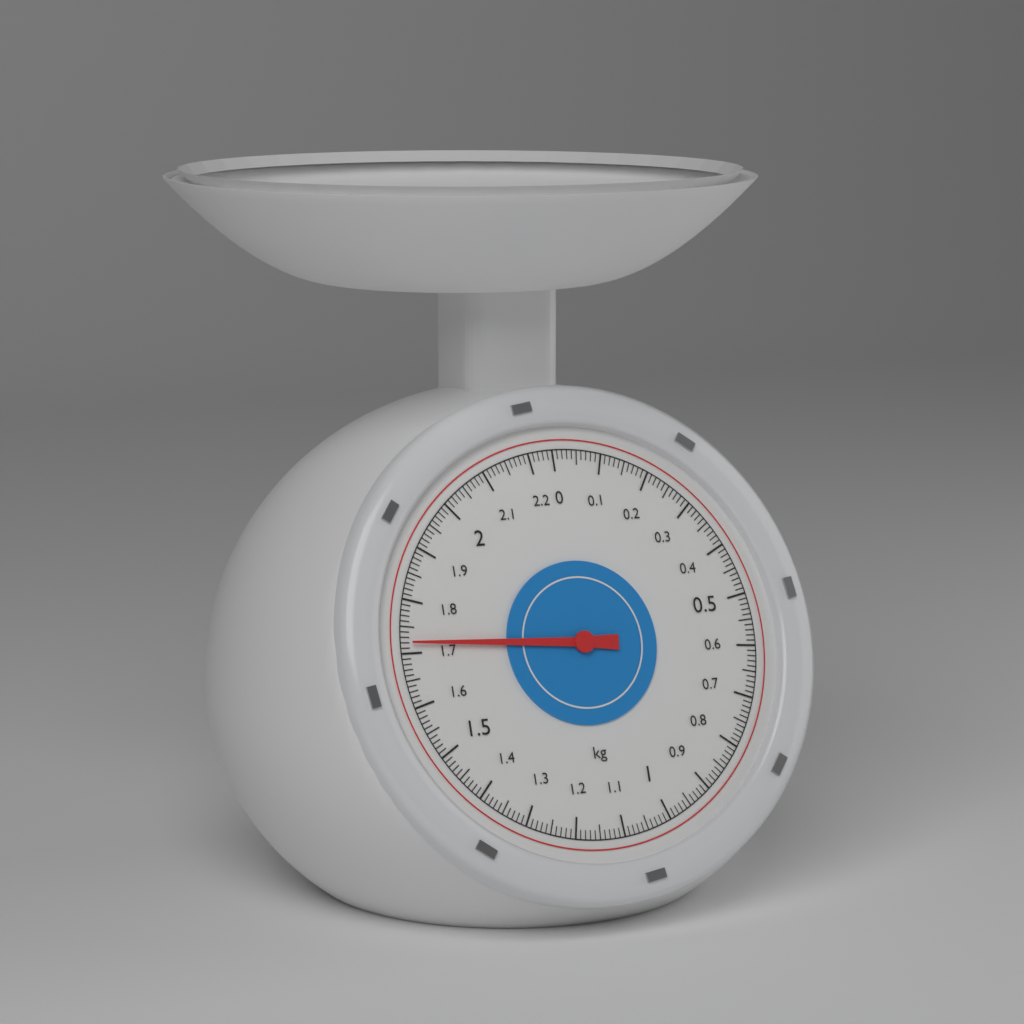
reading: 1.72 kg
